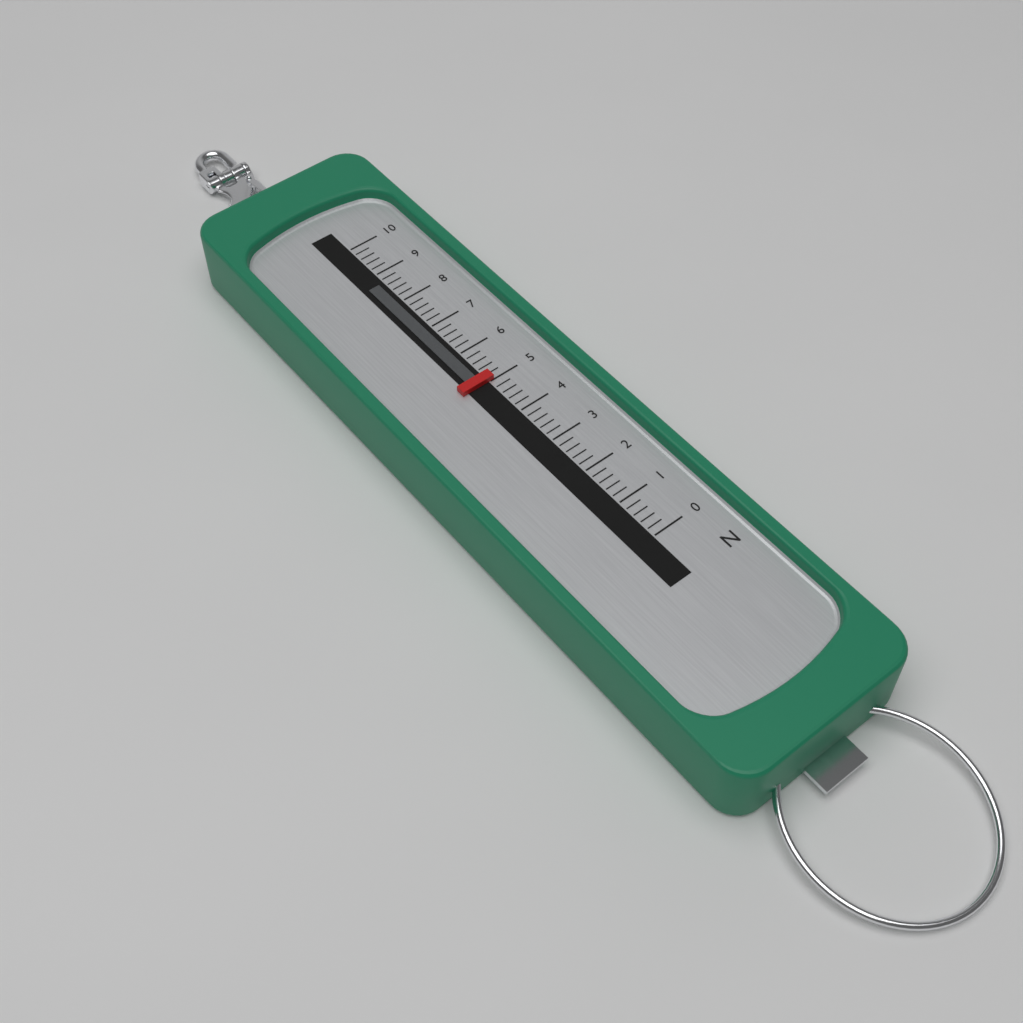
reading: 5.0 N
